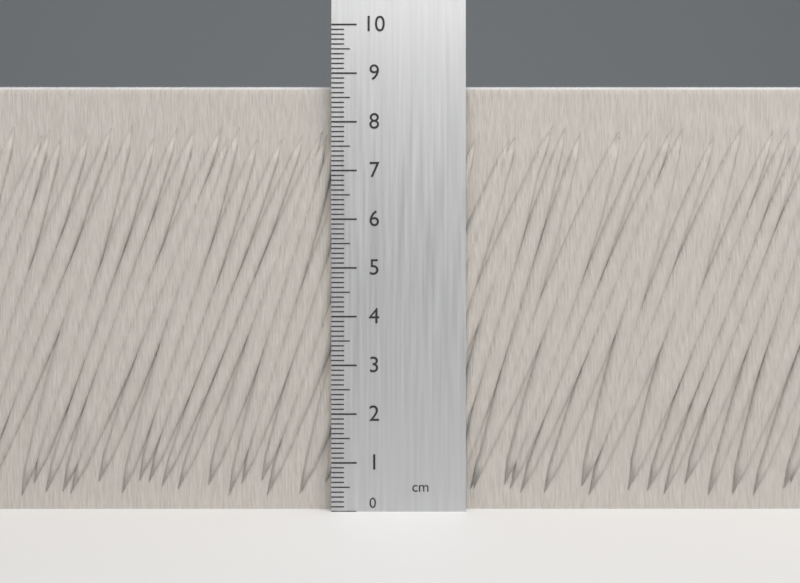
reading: 8.8 cm
